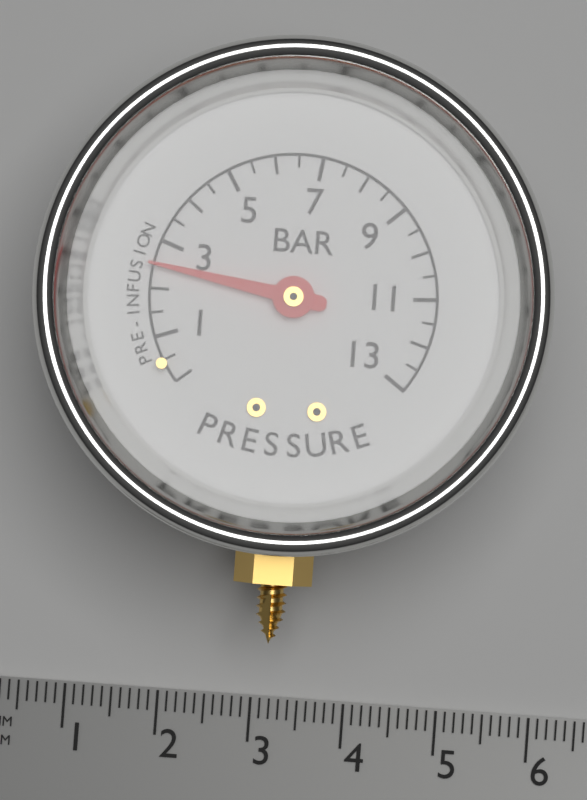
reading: 2.5 bar
